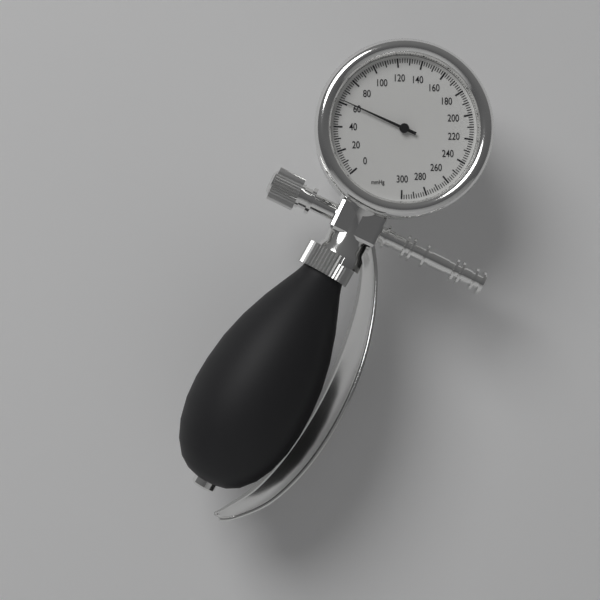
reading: 62 mmHg
